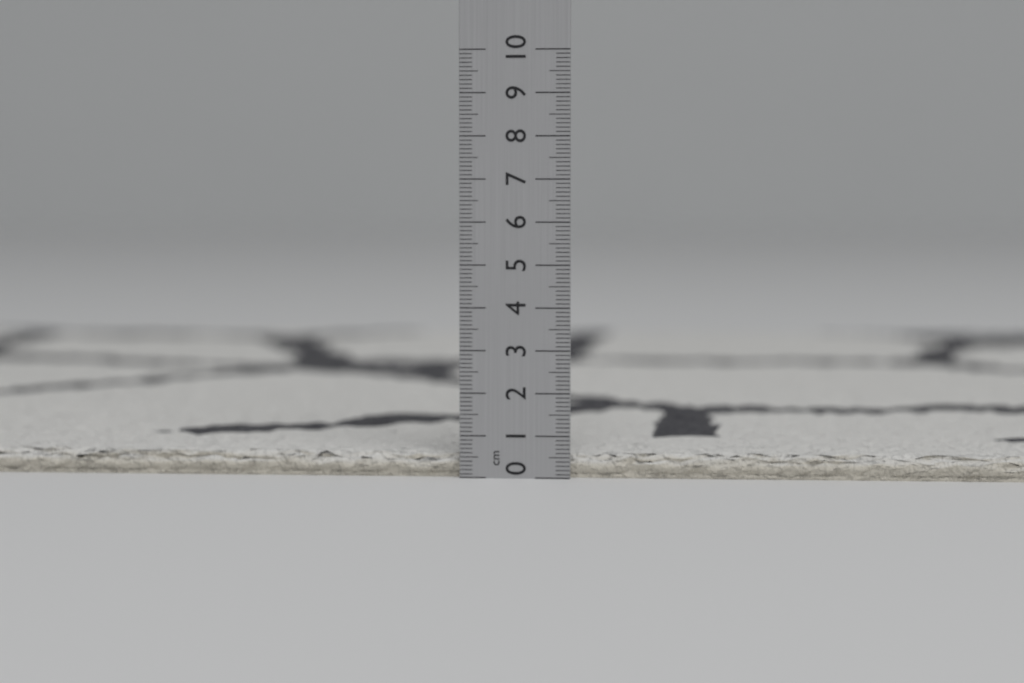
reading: 0.6 cm
